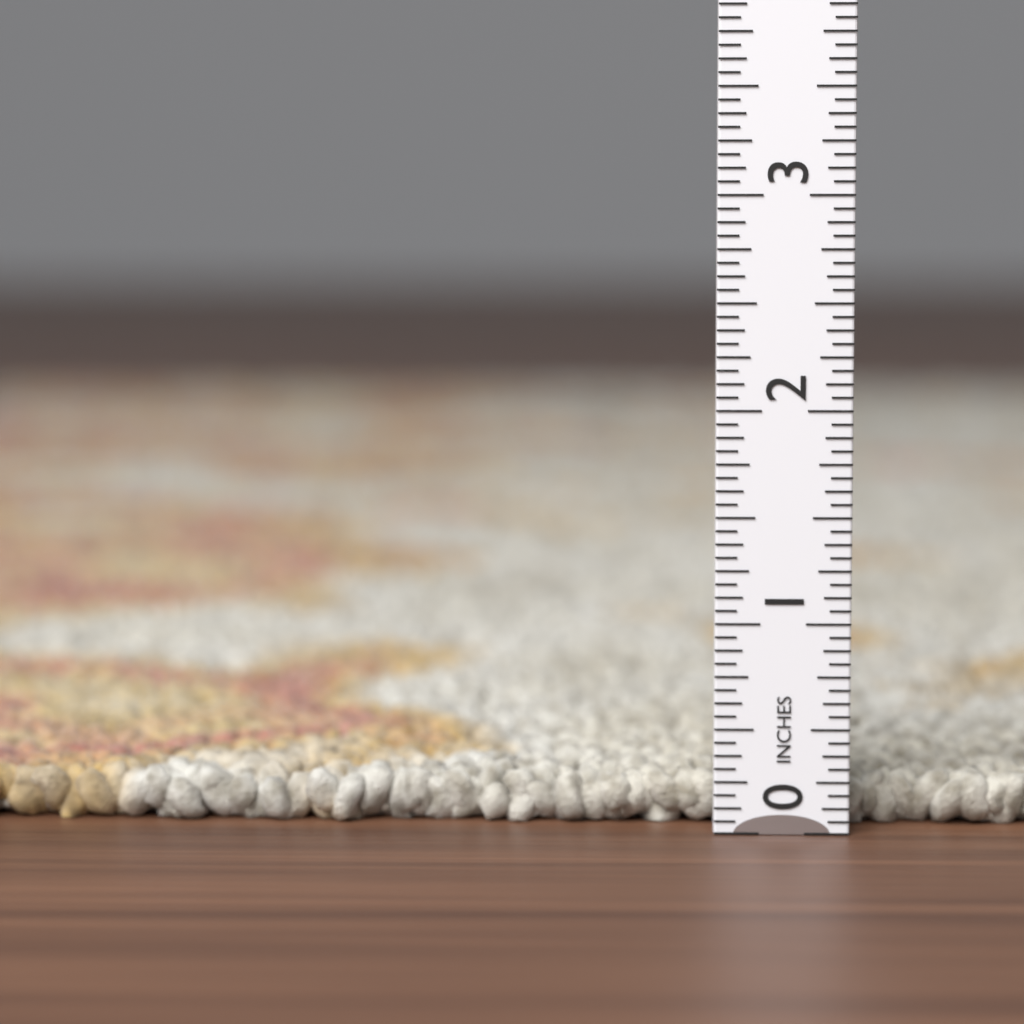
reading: 0.2500 in
